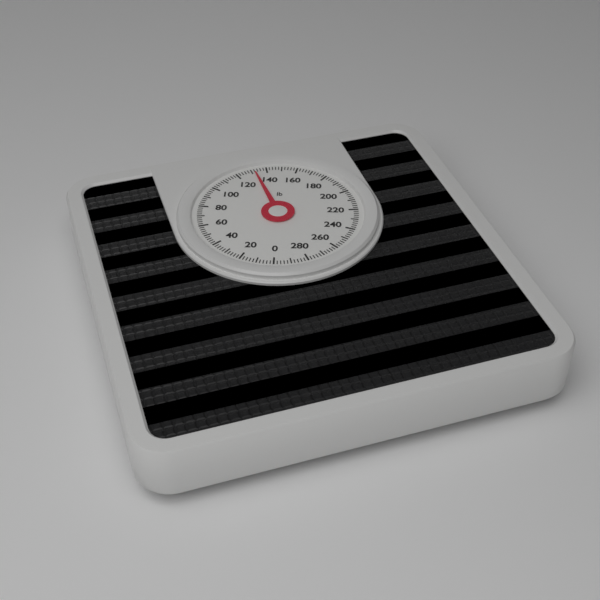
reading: 132 lb
